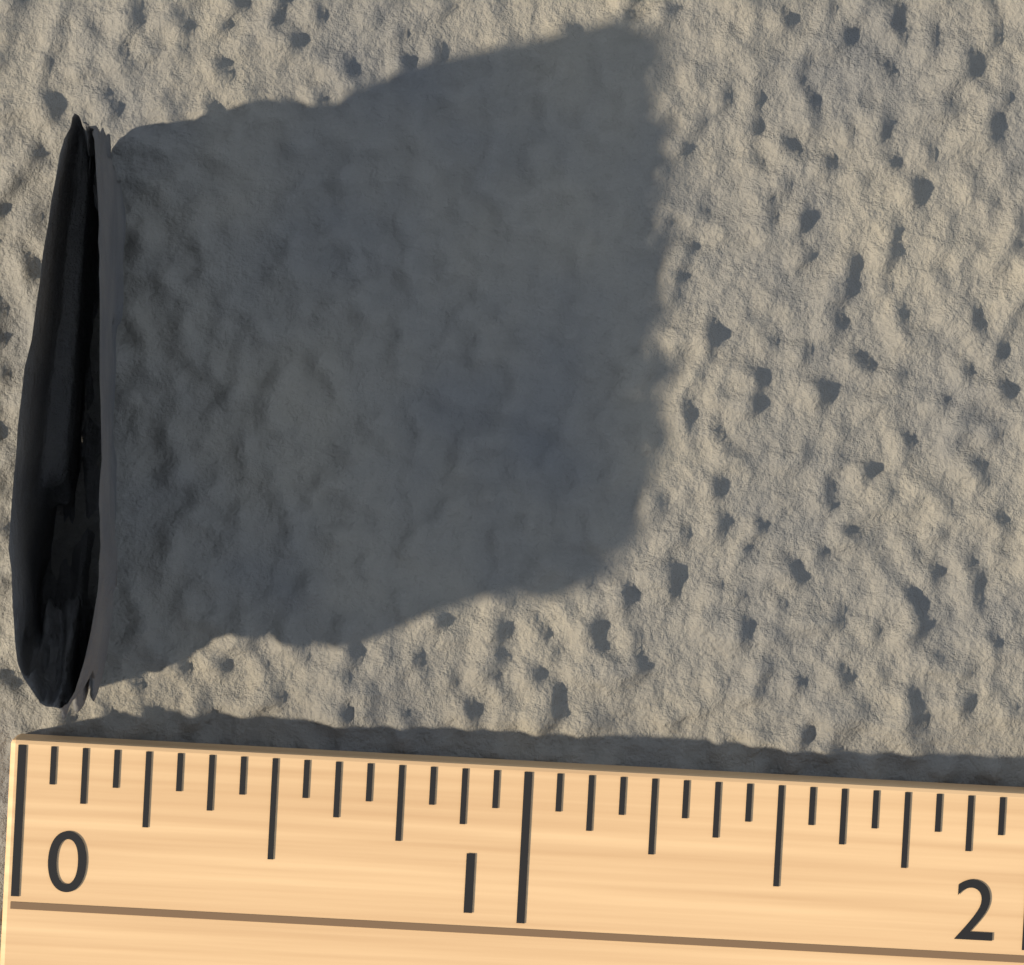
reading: 0.1875 (no unit)
